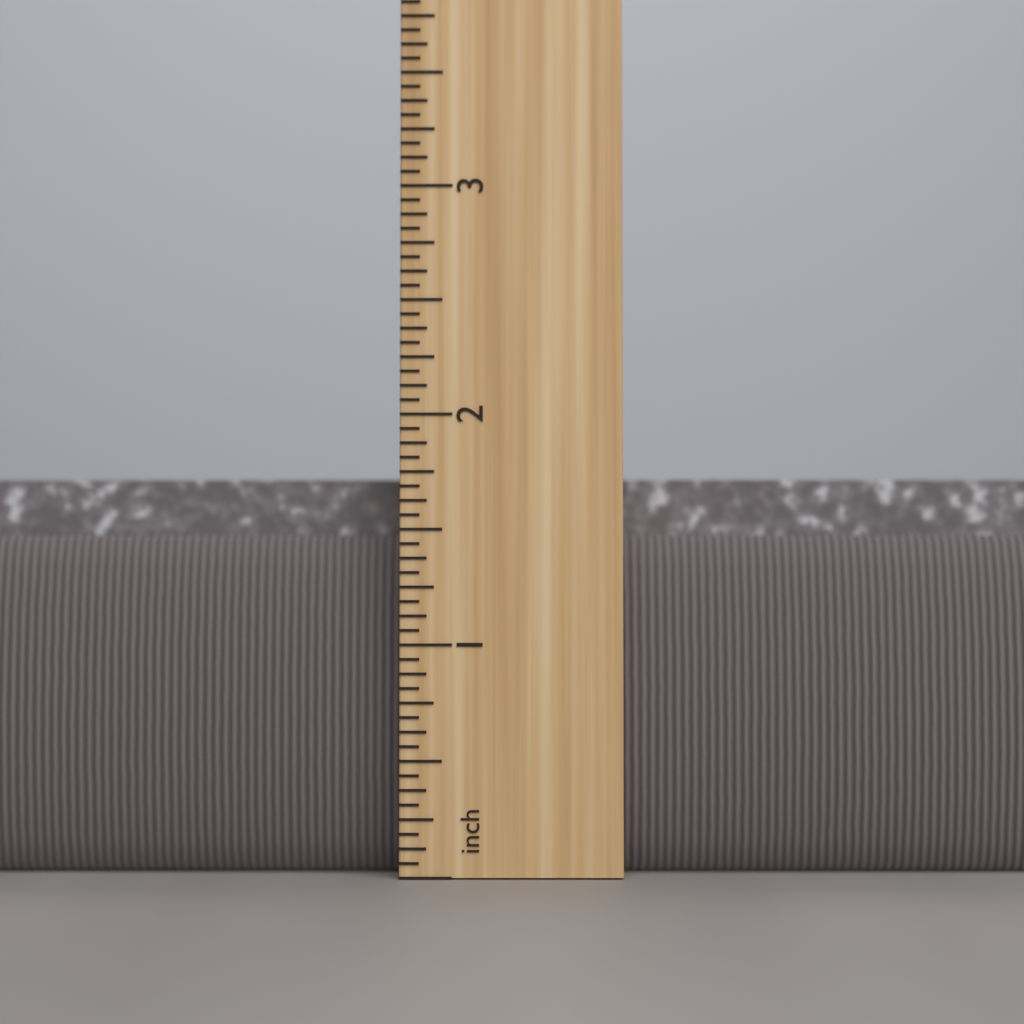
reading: 1.7500 inch
